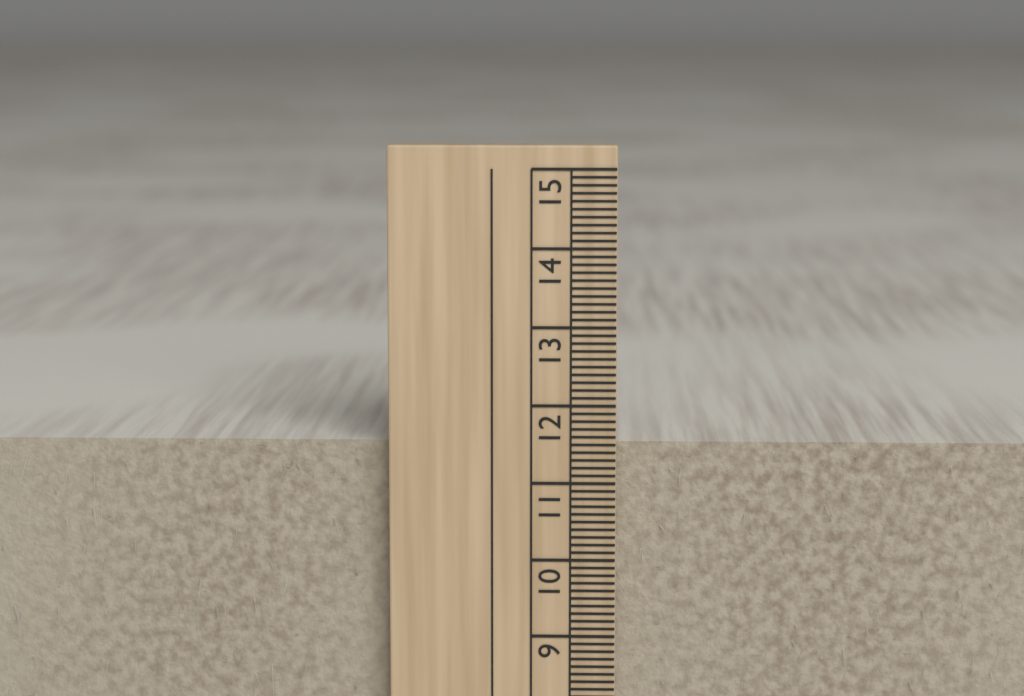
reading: 11.5 cm
